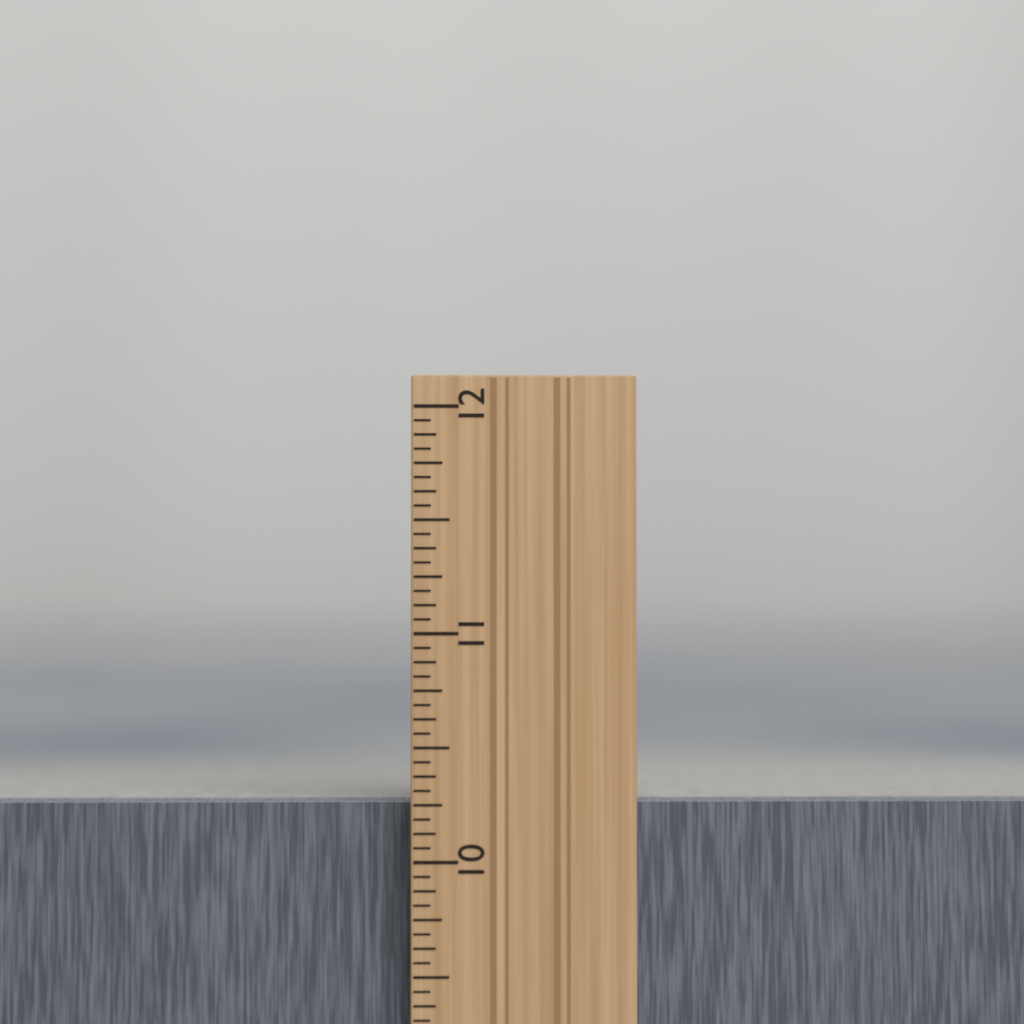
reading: 10.2500 in
